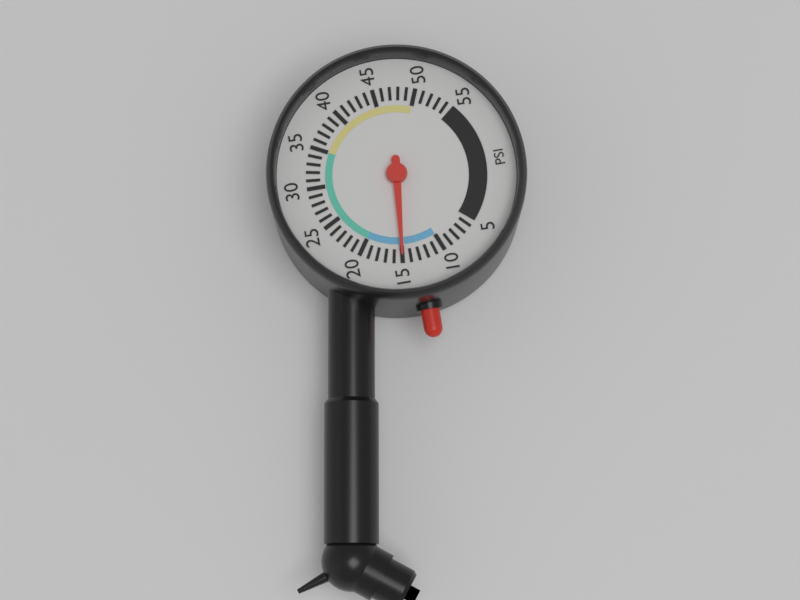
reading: 15 psi
